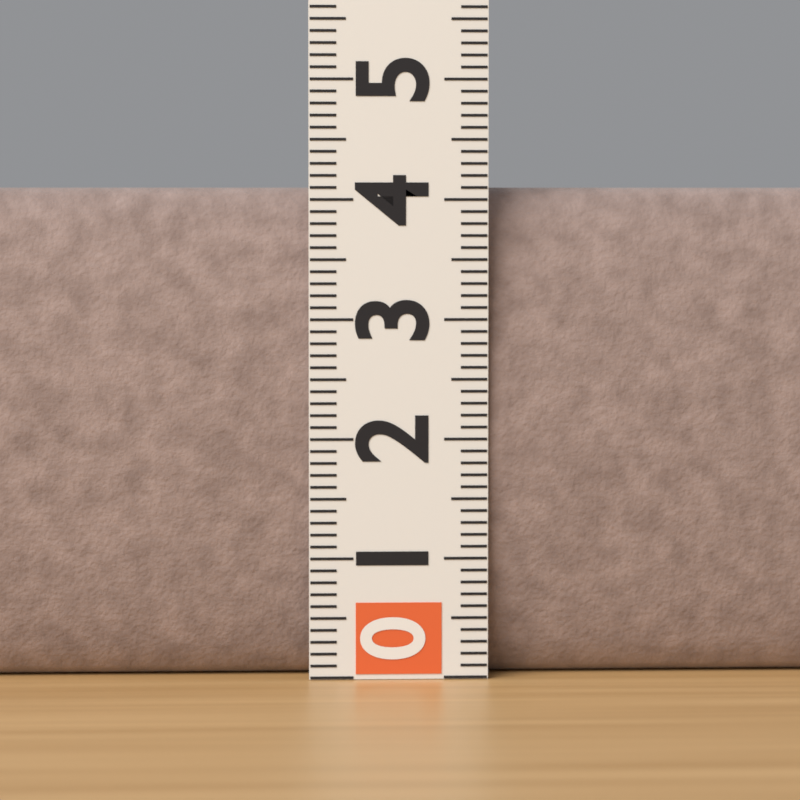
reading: 4.1 (no unit)
